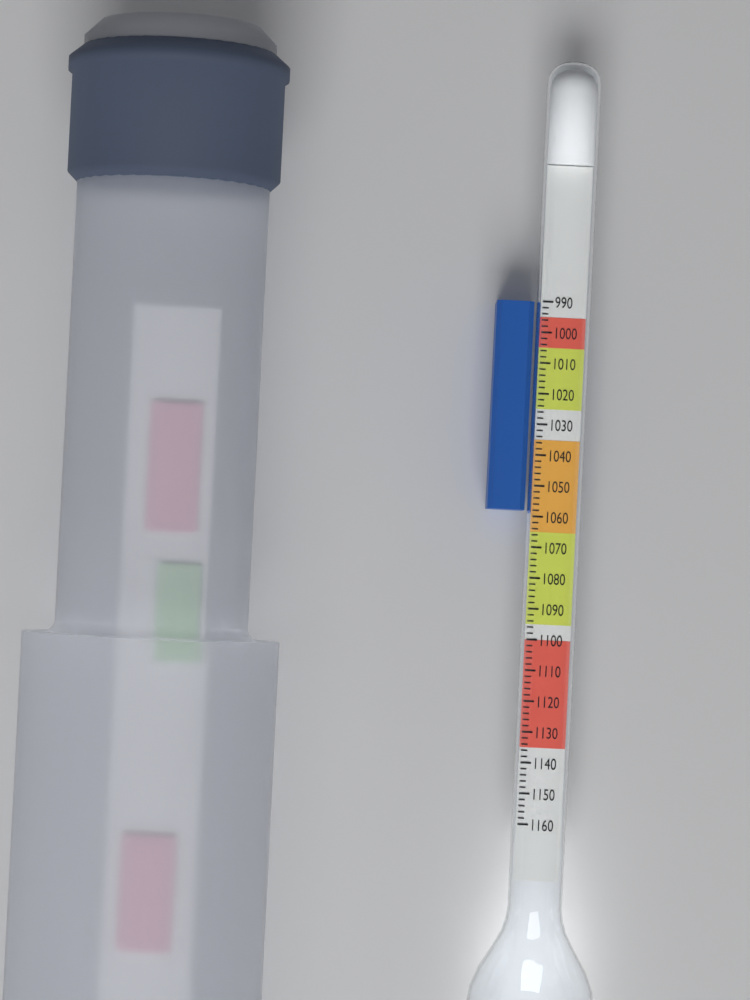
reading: 1058 (no unit)
